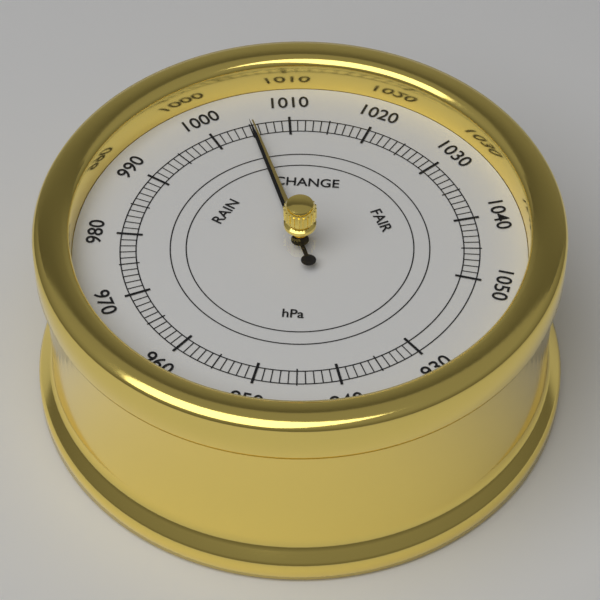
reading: 1005 hPa
